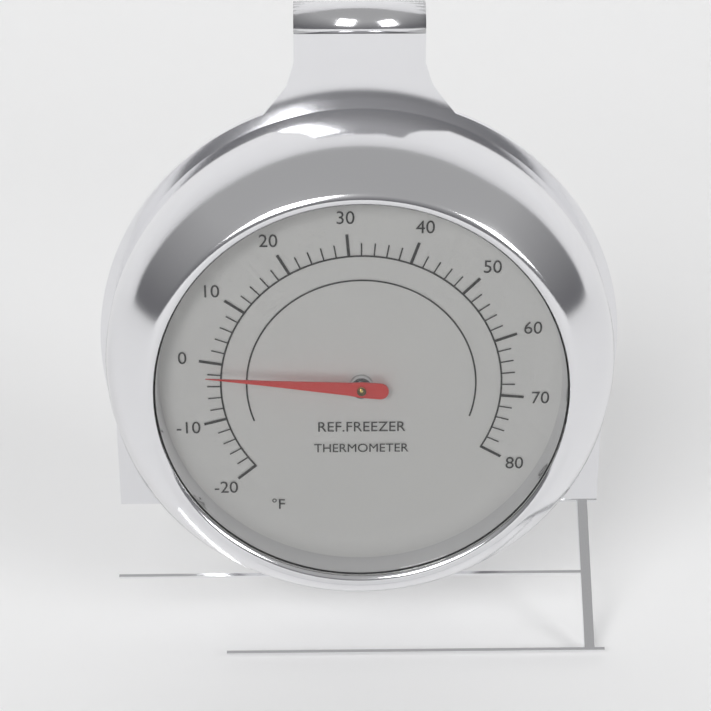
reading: -2 °F
